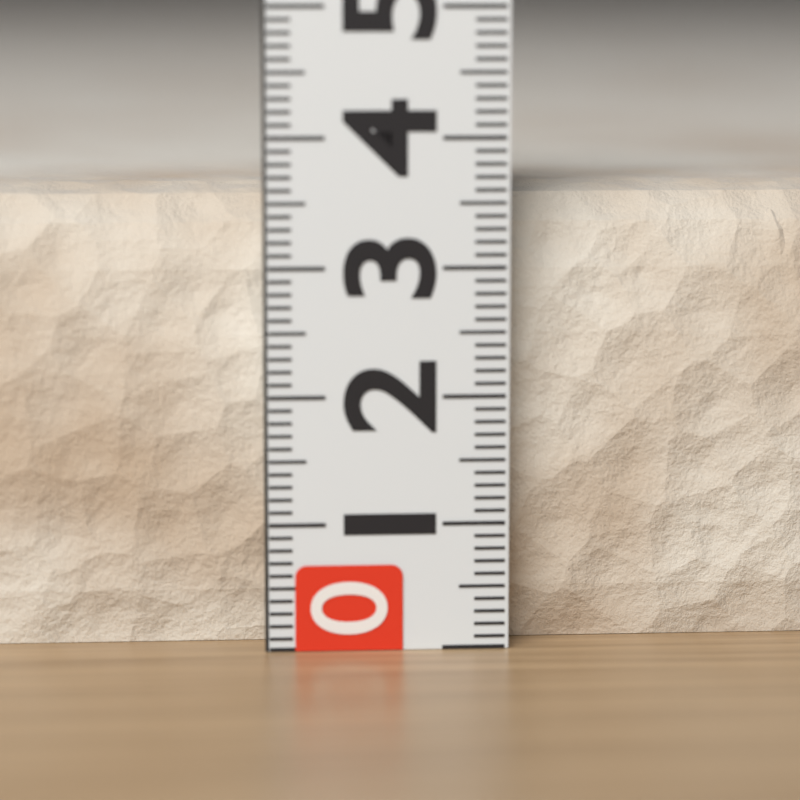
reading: 3.6 (no unit)
